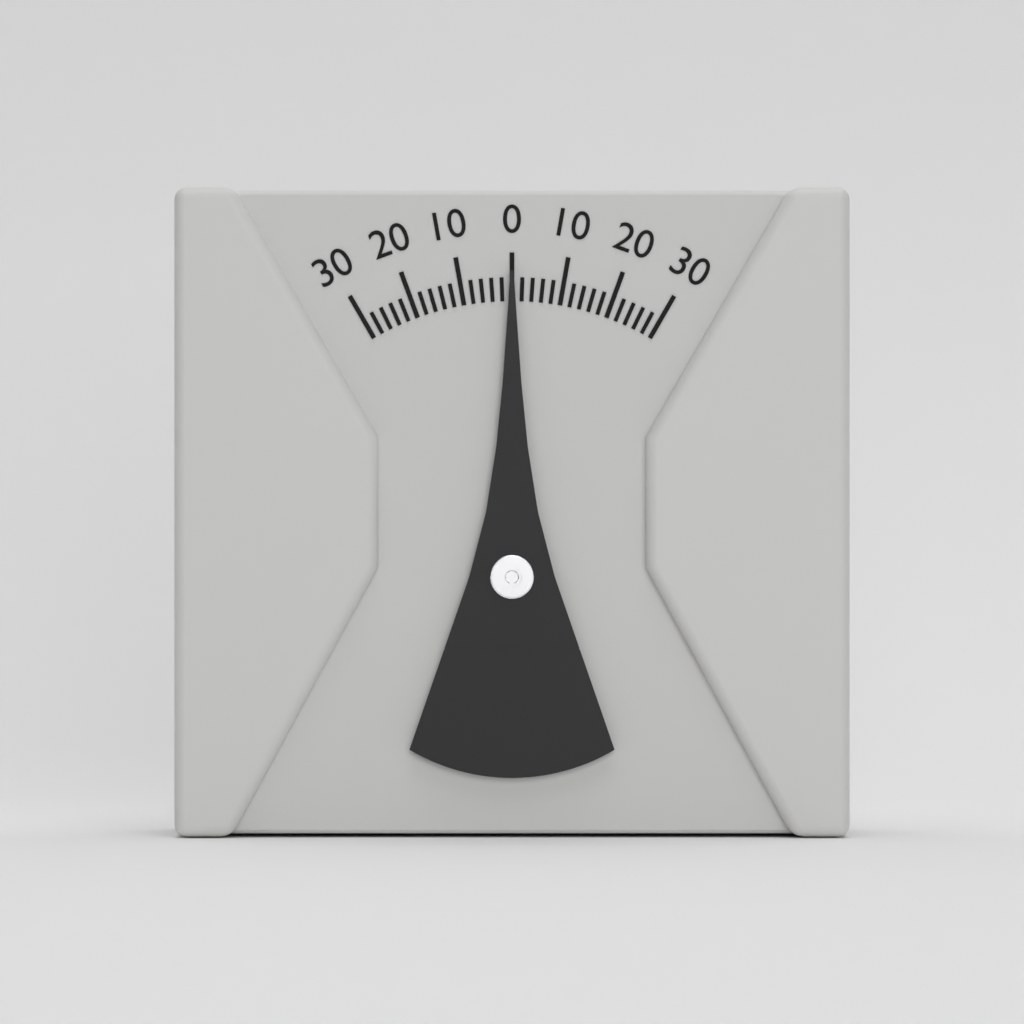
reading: 0 (no unit)
